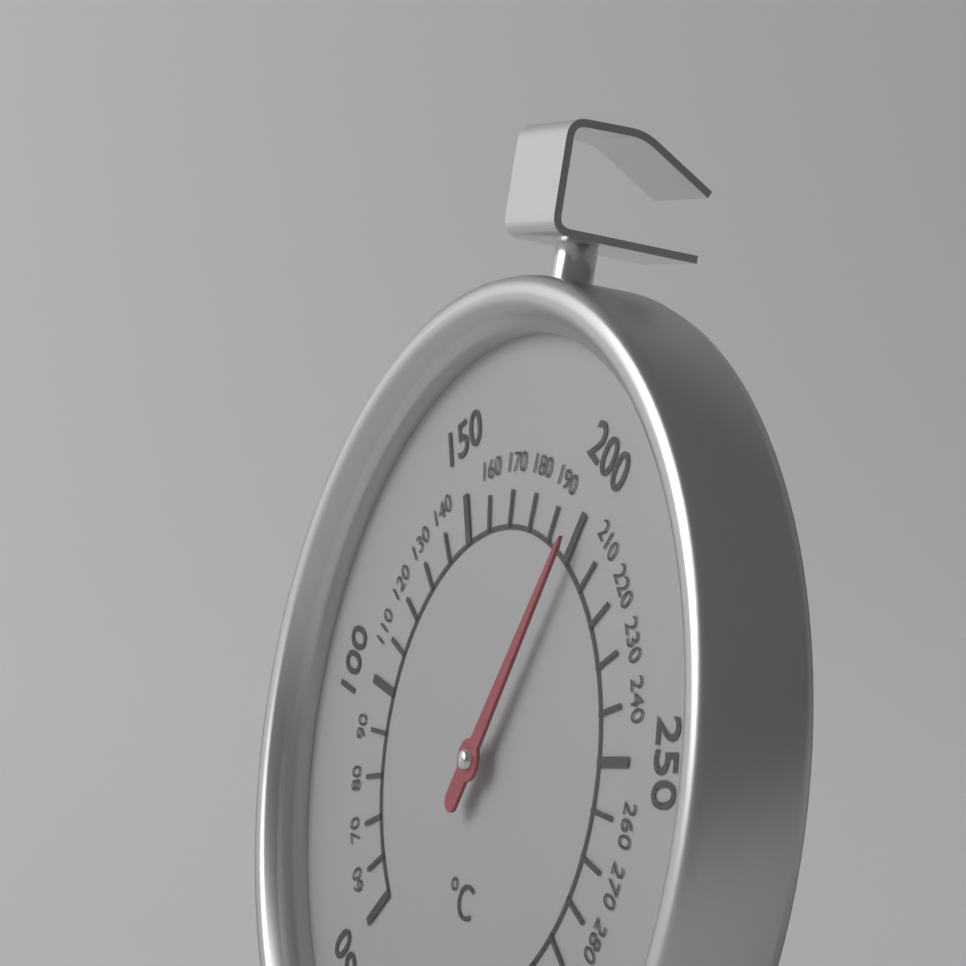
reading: 200 °C
